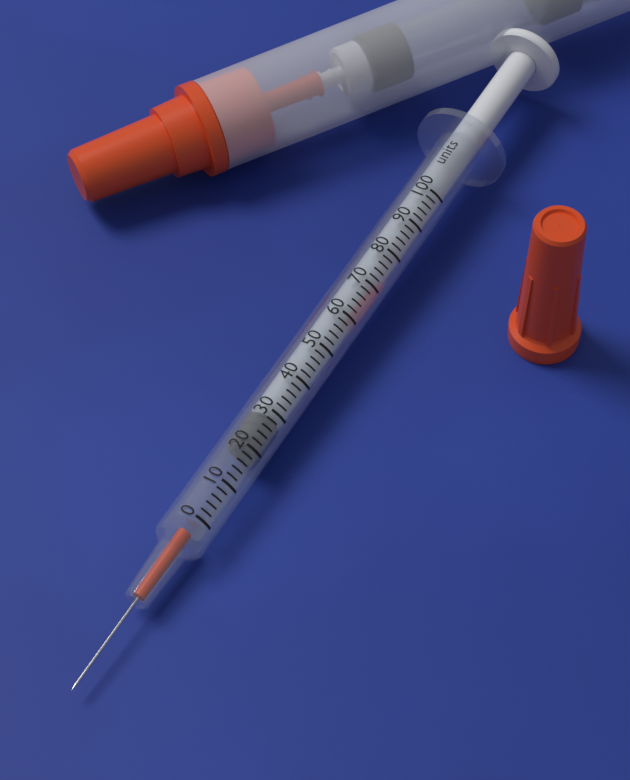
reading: 20 units
